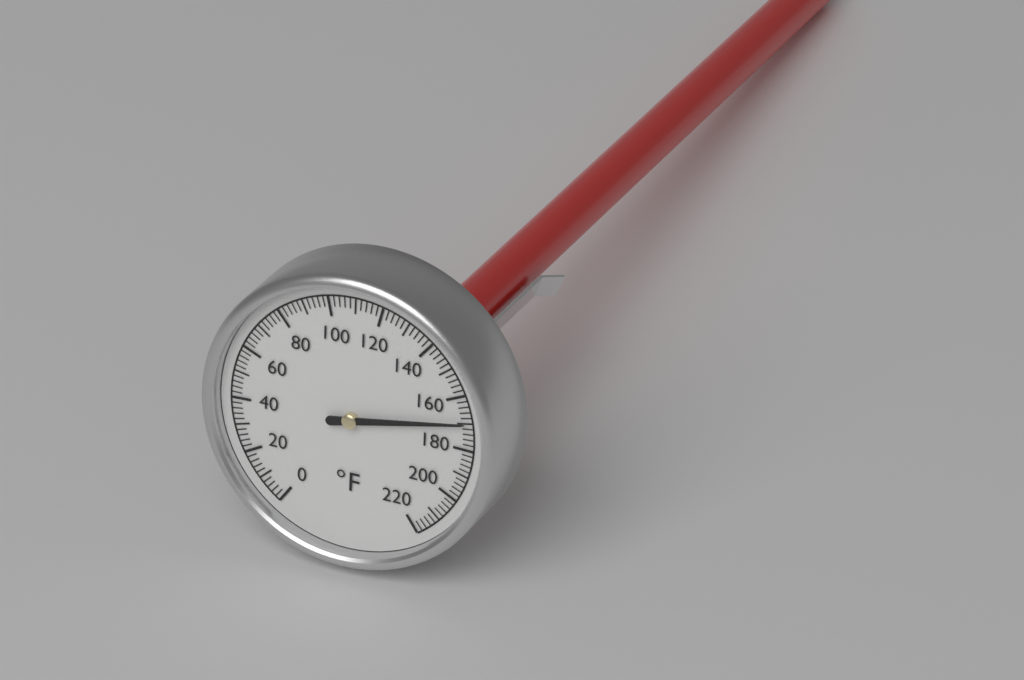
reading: 170 °F
